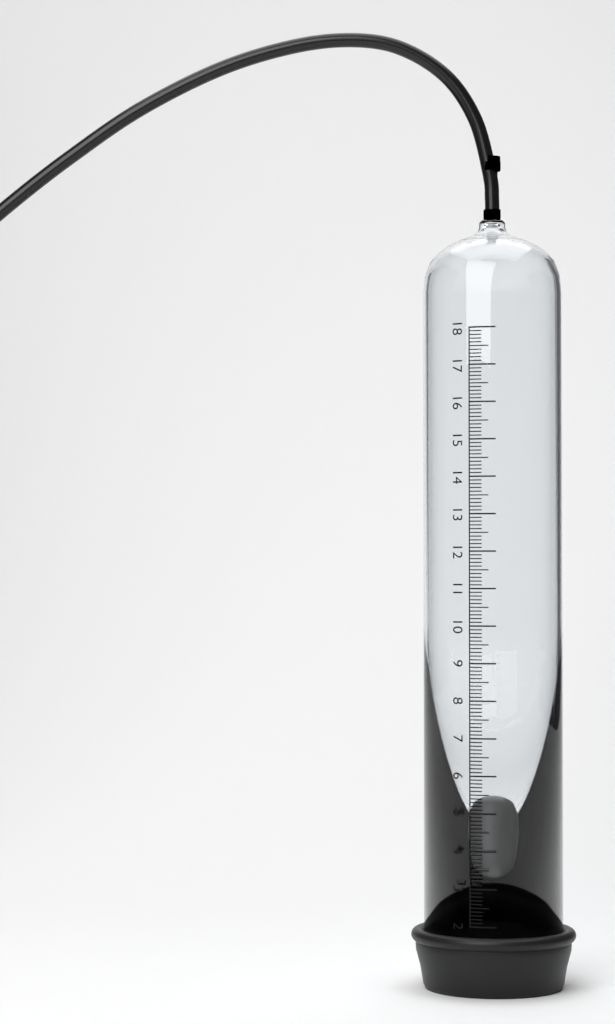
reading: 6.0 (no unit)
